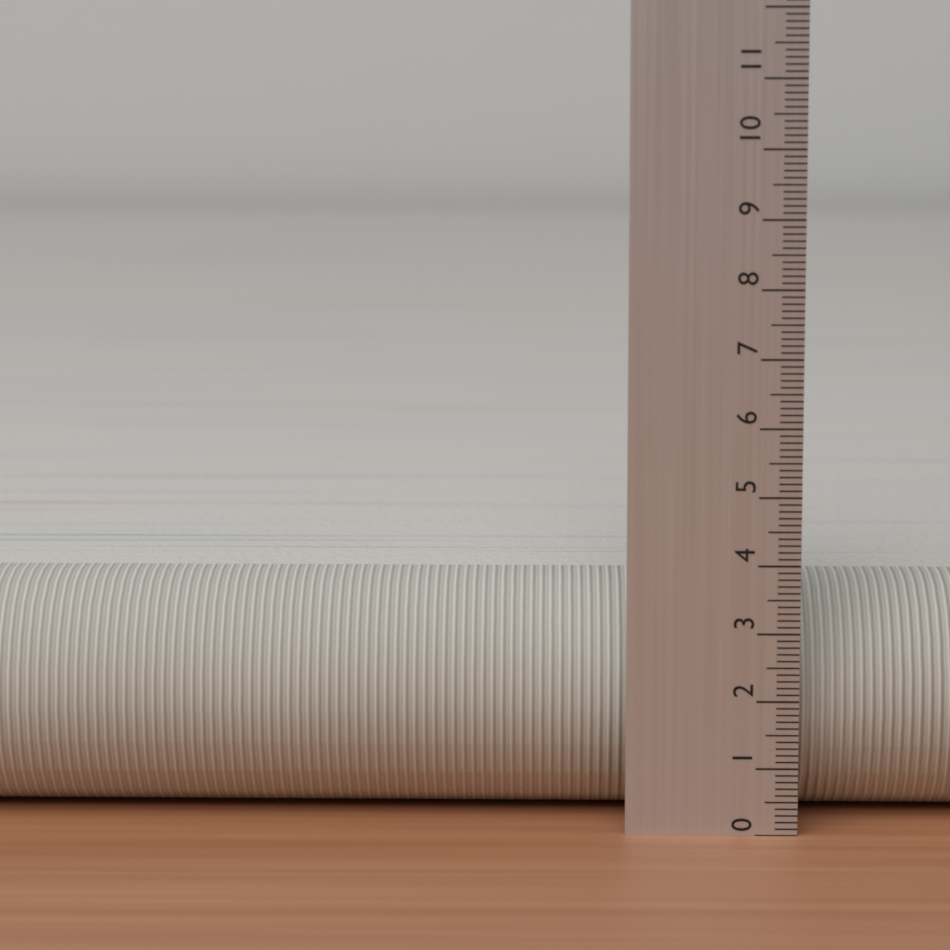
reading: 3.5 (no unit)
